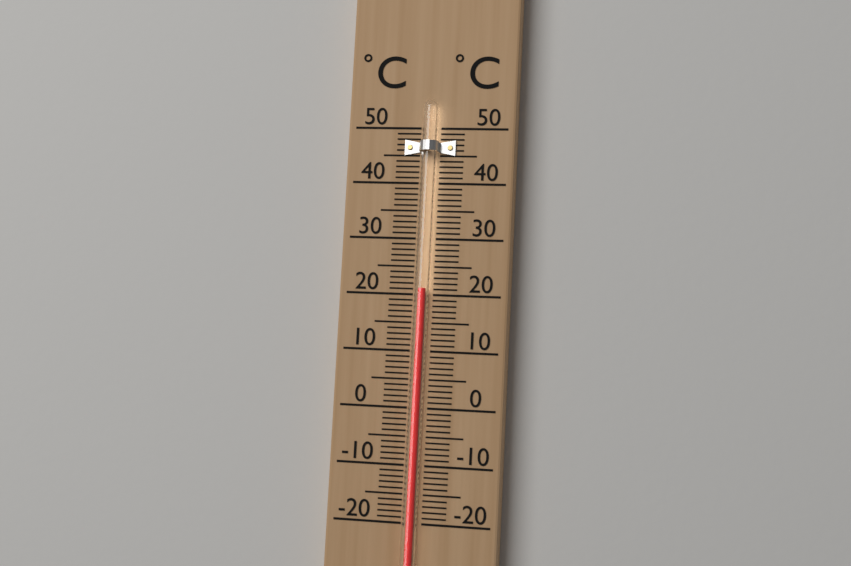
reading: 21 °C
